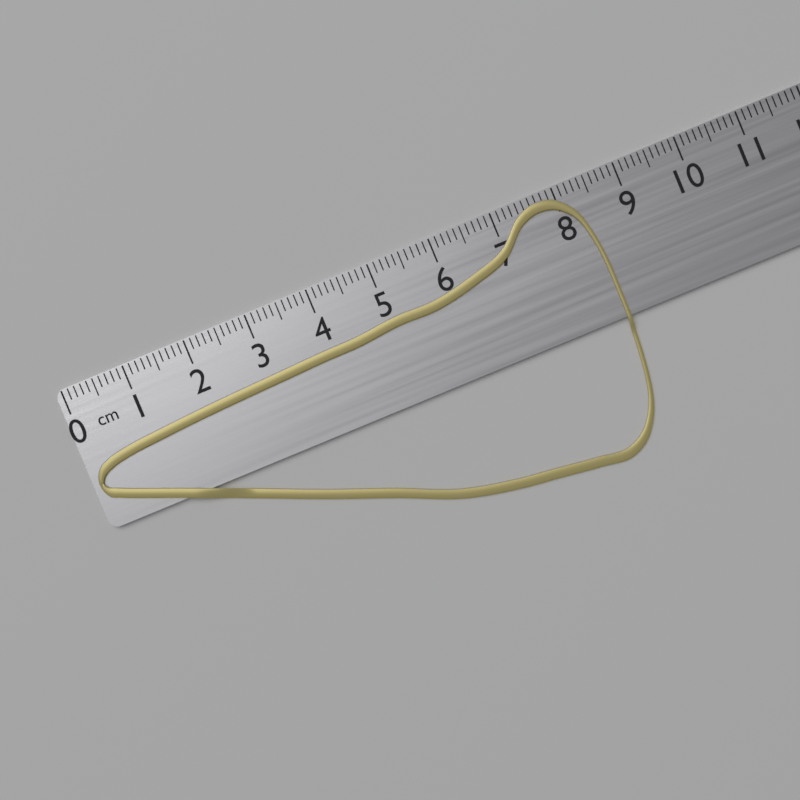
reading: 8.4 cm
